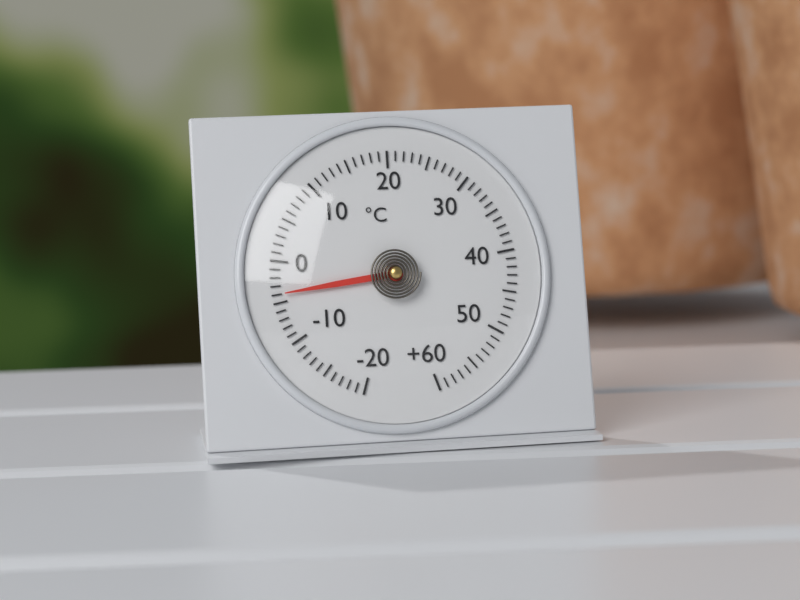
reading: -4 °C
